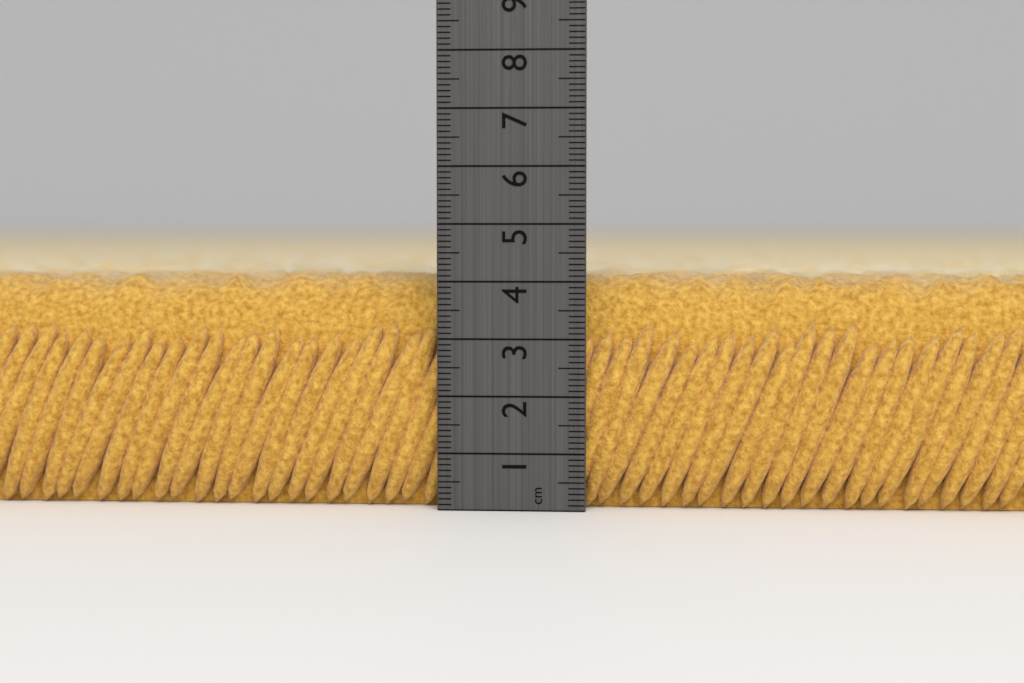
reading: 4.1 cm
